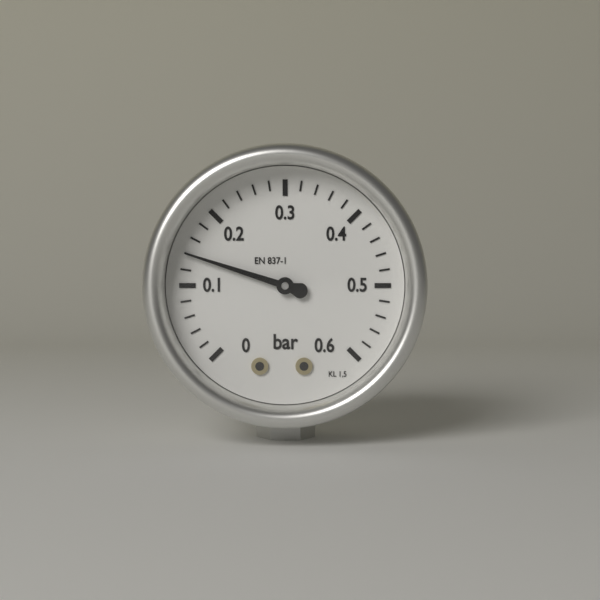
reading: 0.14 bar
